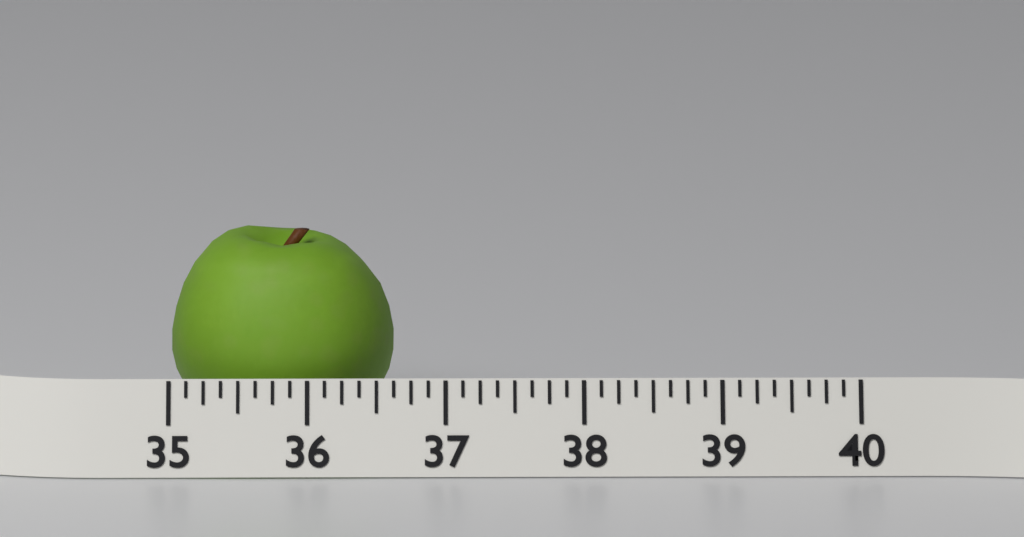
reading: 36.625 (no unit)
